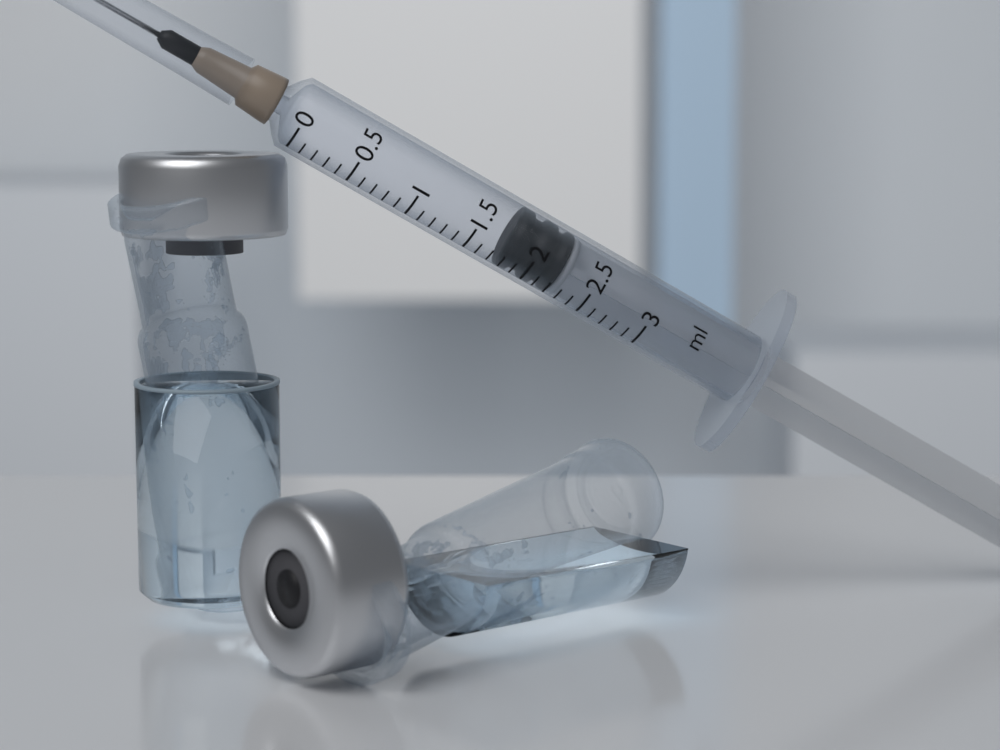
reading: 1.8 ml
